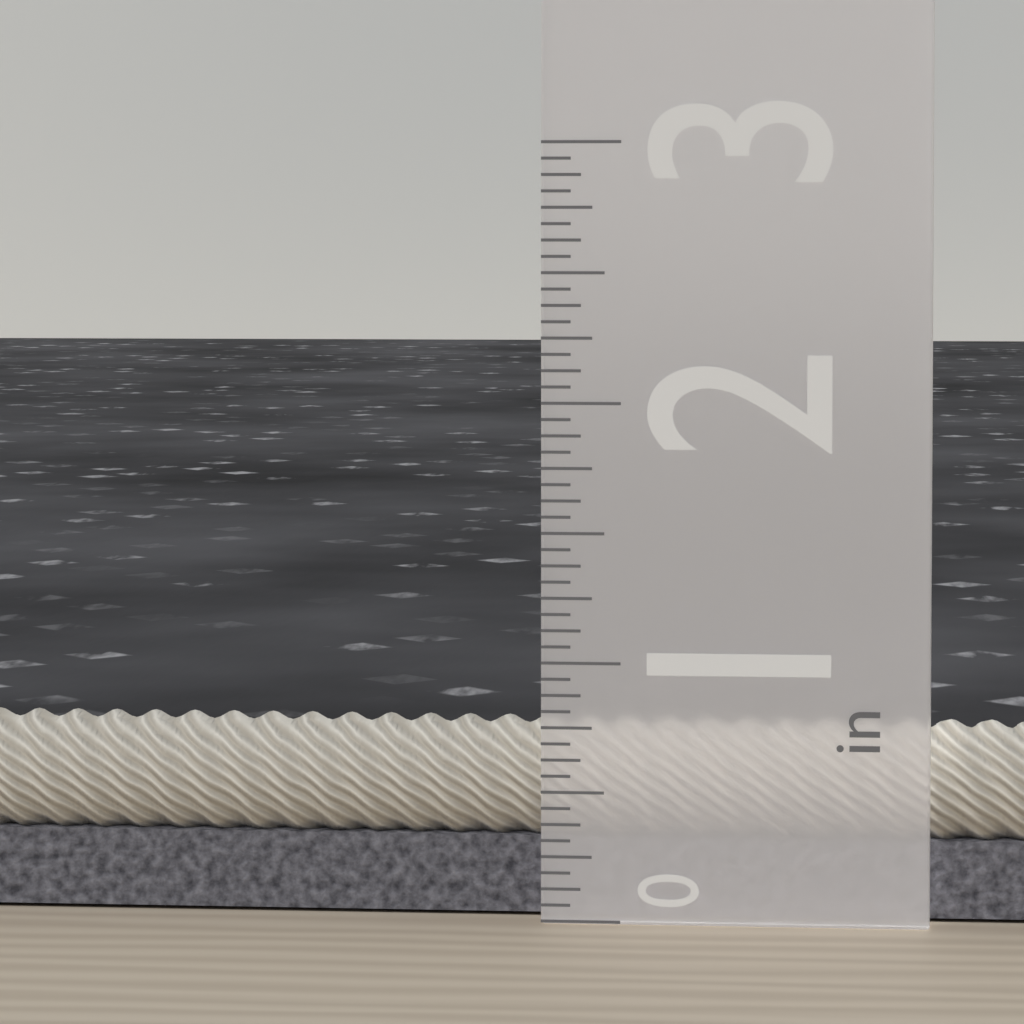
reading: 0.7500 in
